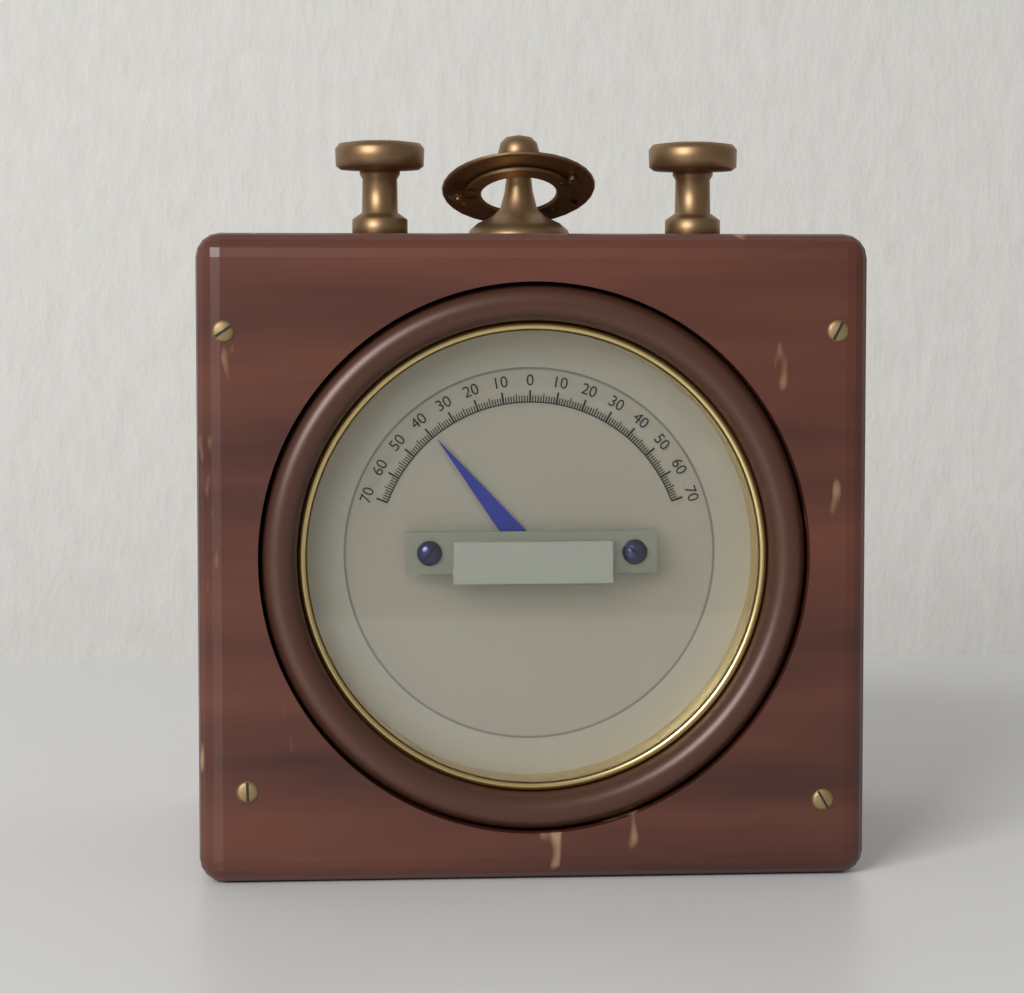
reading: -39 (no unit)
